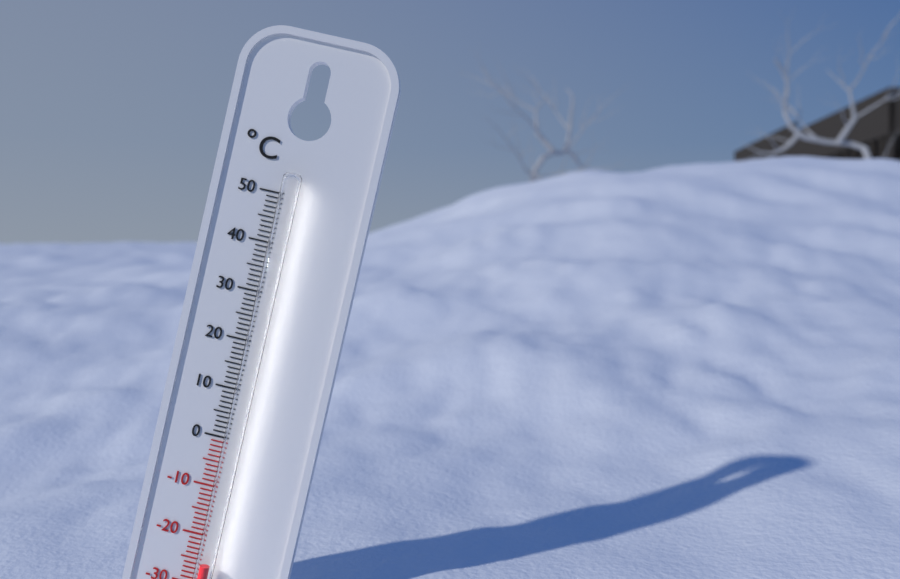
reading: -25 °C
